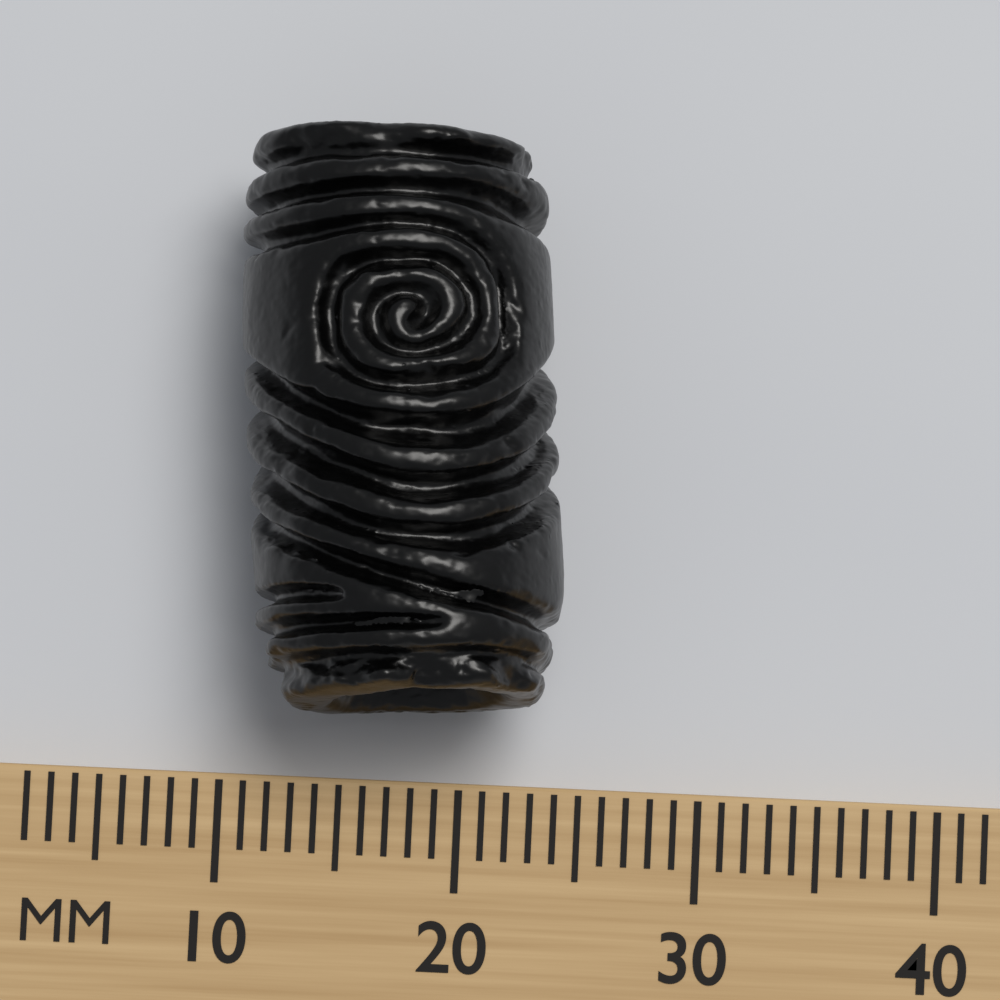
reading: 24 mm
